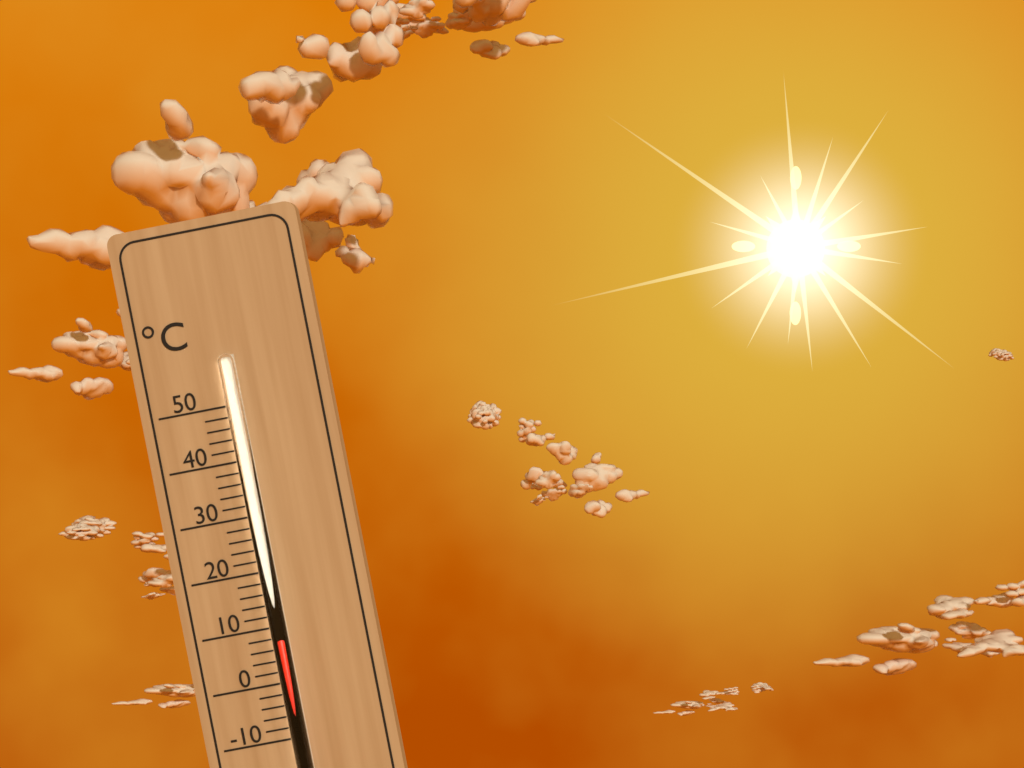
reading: 8 °C
